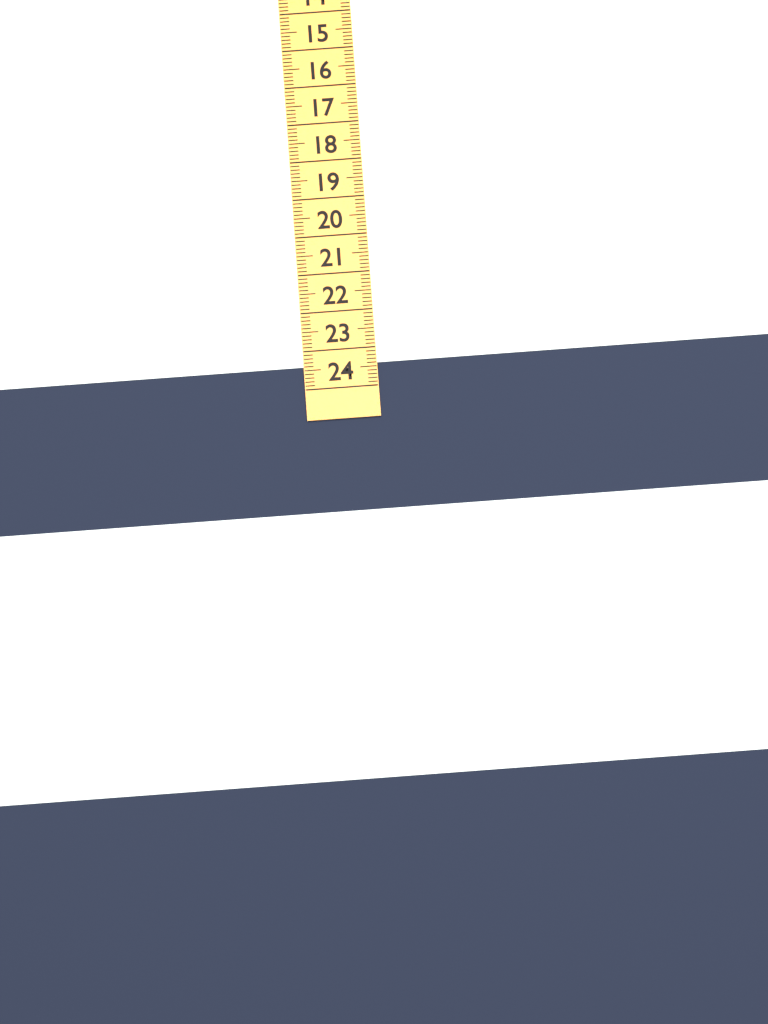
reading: 23.4 (no unit)
